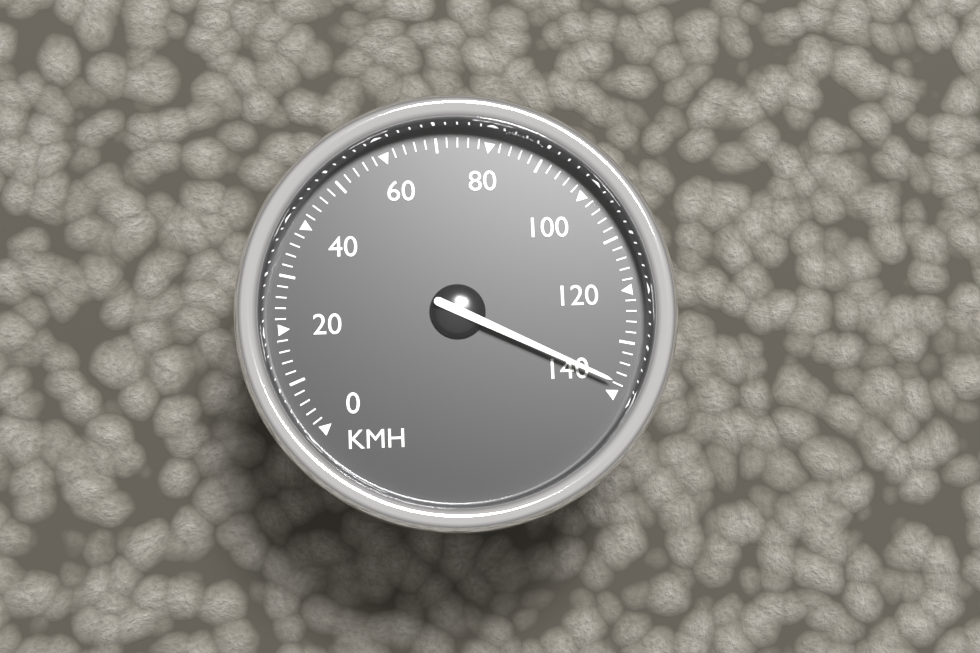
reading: 138 km/h
